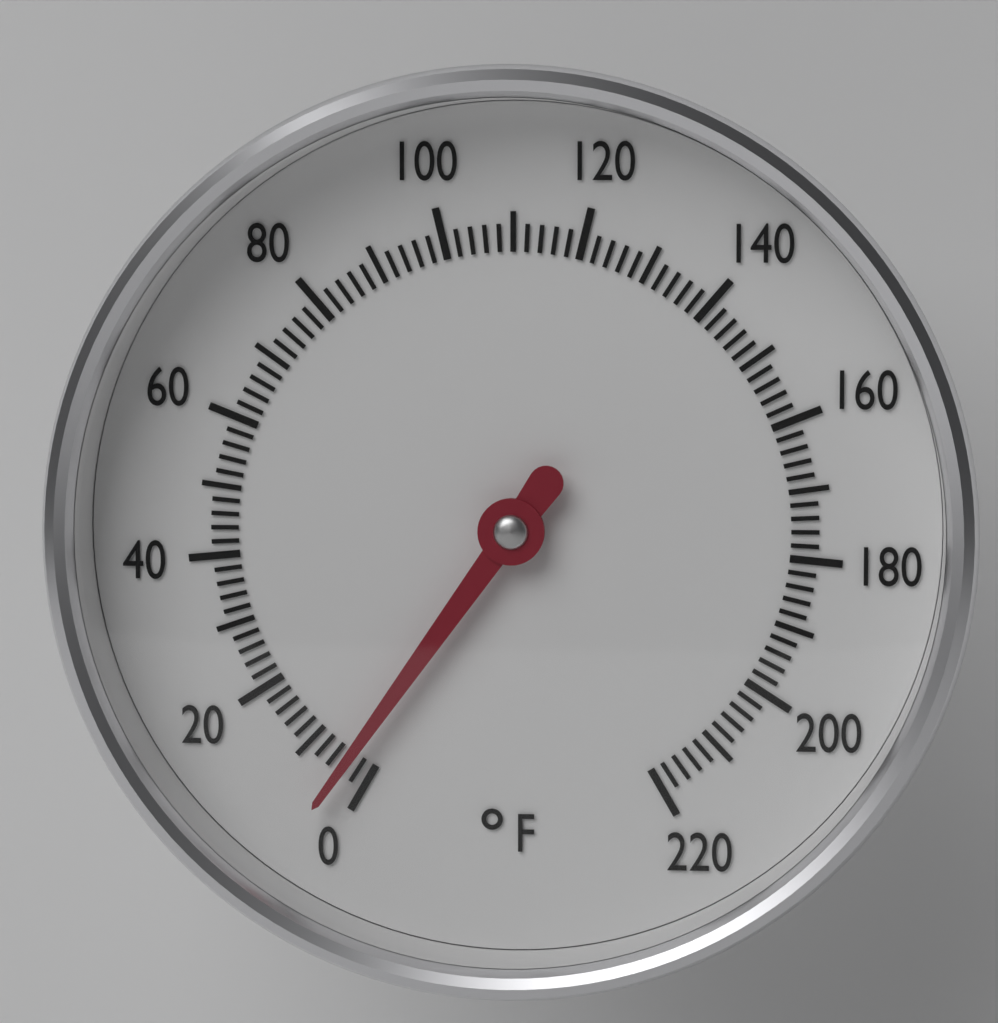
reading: 4 °F
